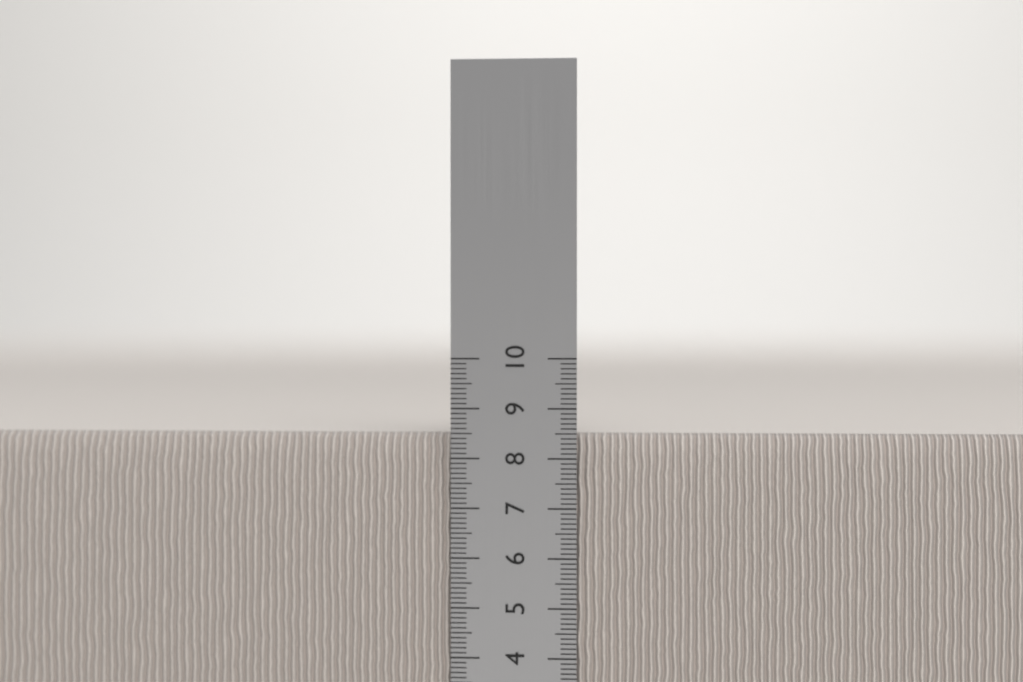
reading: 8.5 cm
